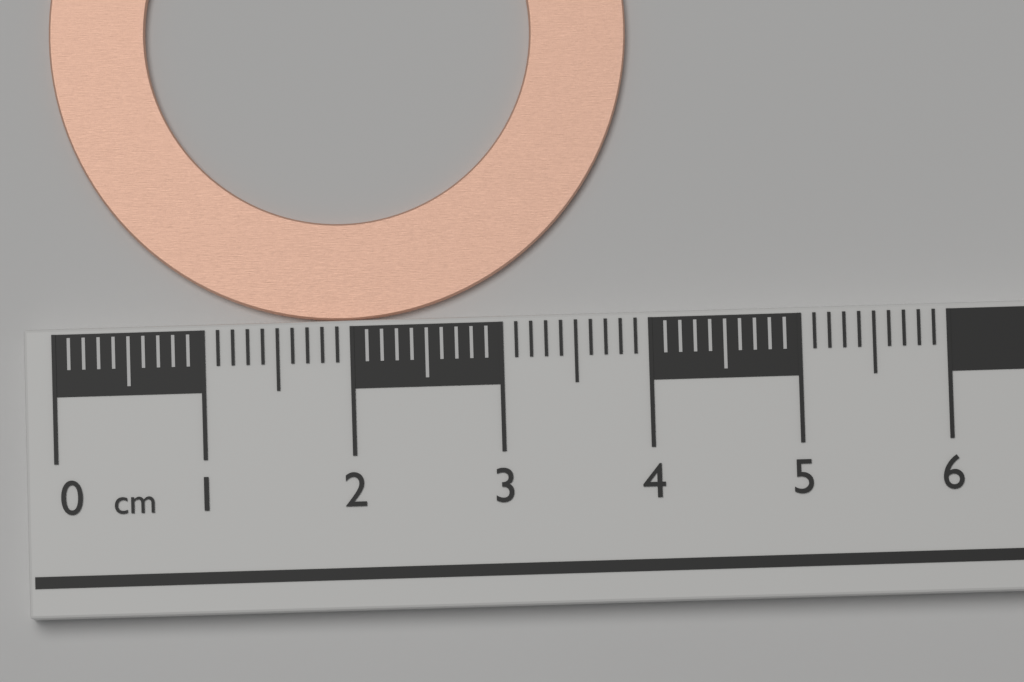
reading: 3.9 cm
